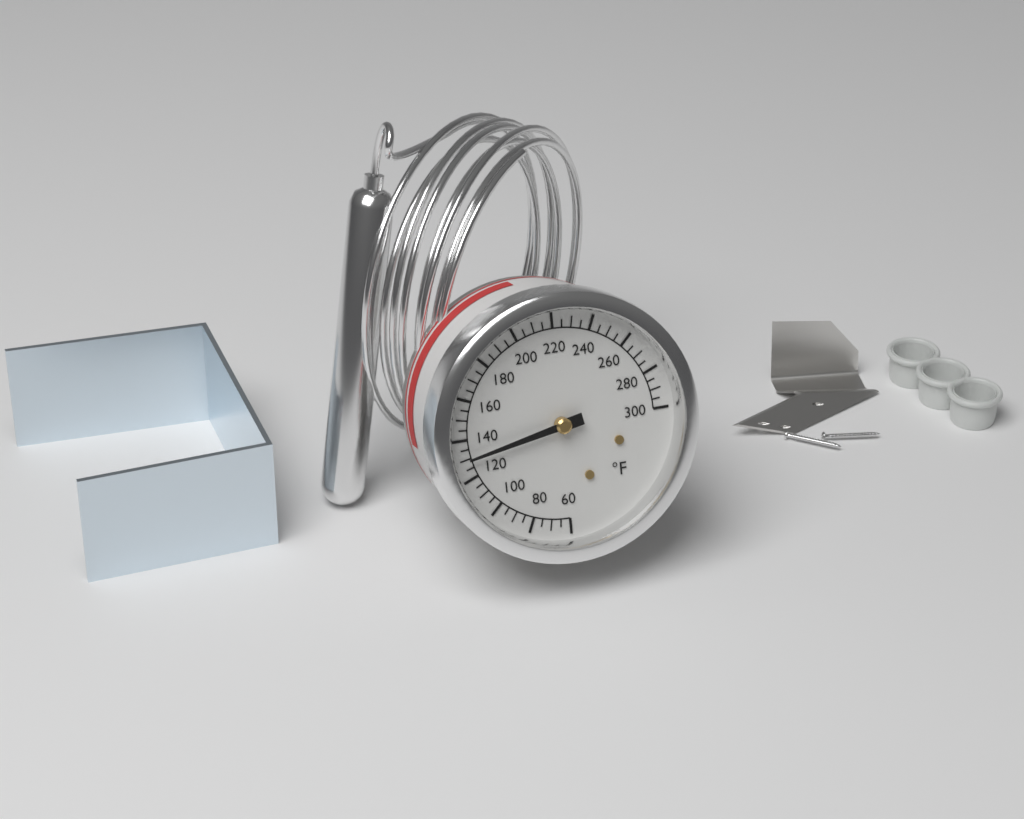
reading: 130 °F
